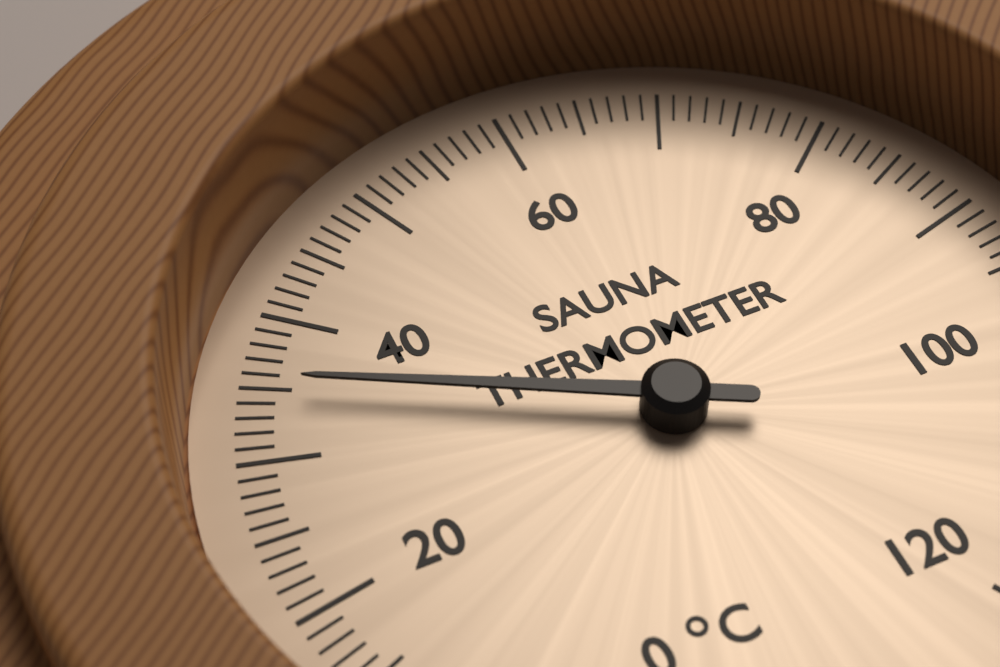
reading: 35 °C
